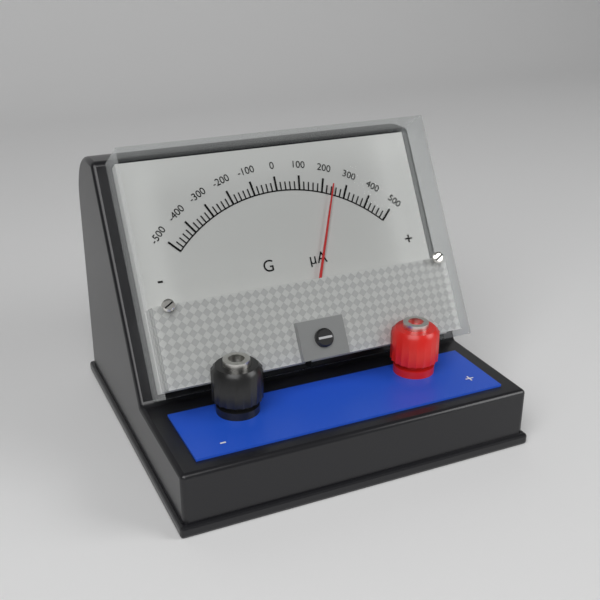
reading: 240 µA
